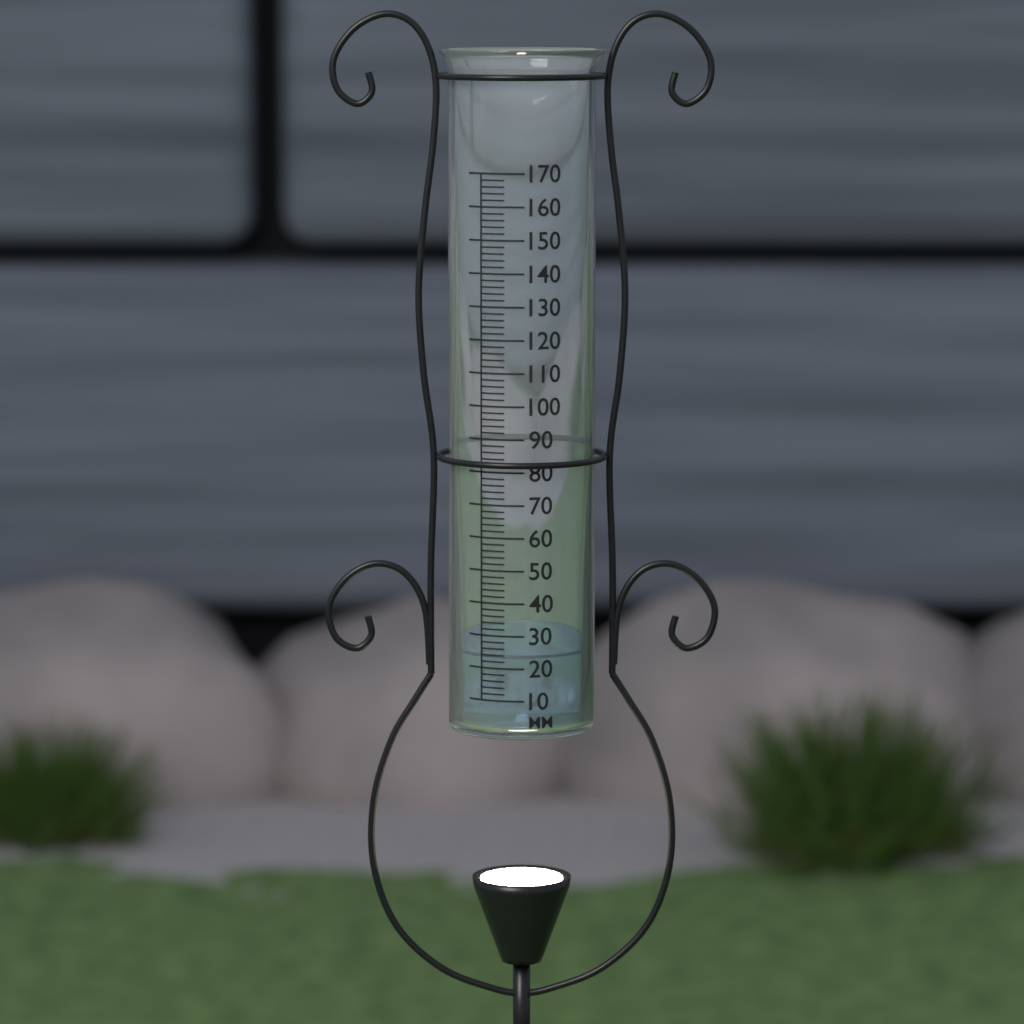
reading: 24 mm
